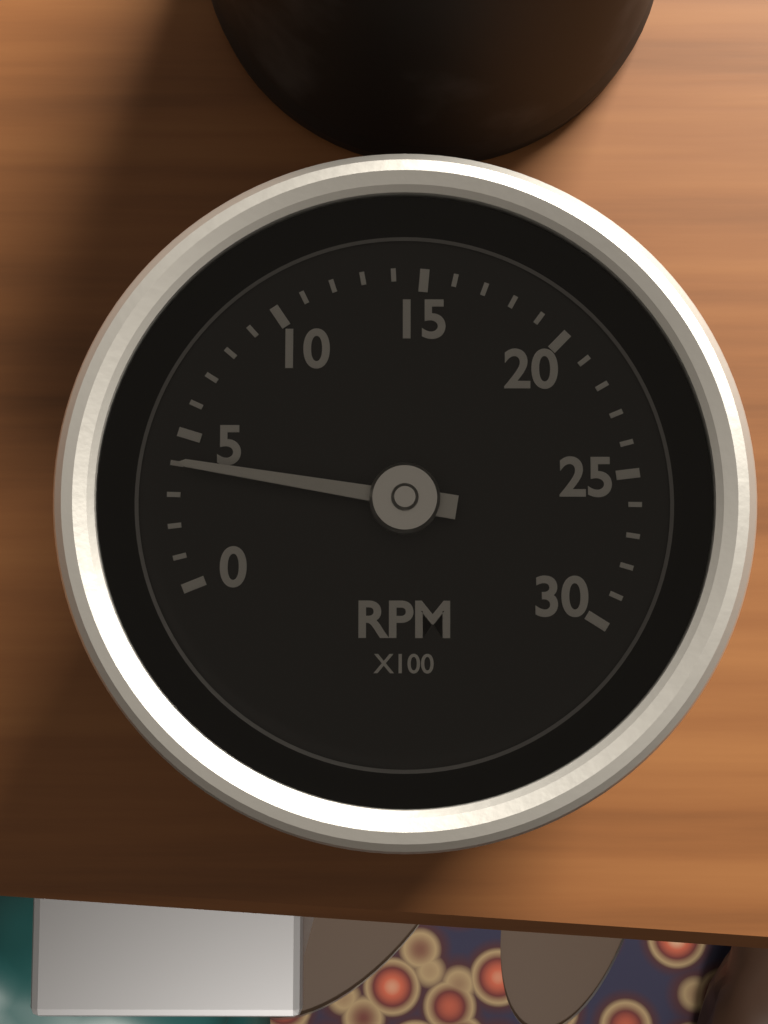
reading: 4 RPM x100
